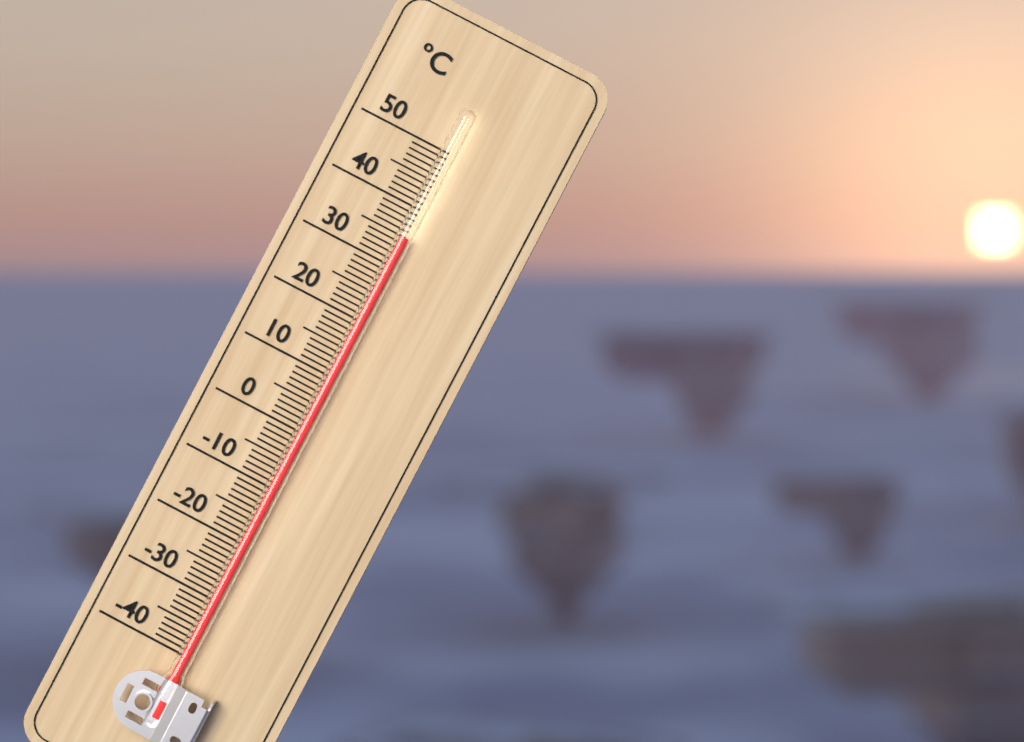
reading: 35 °C
